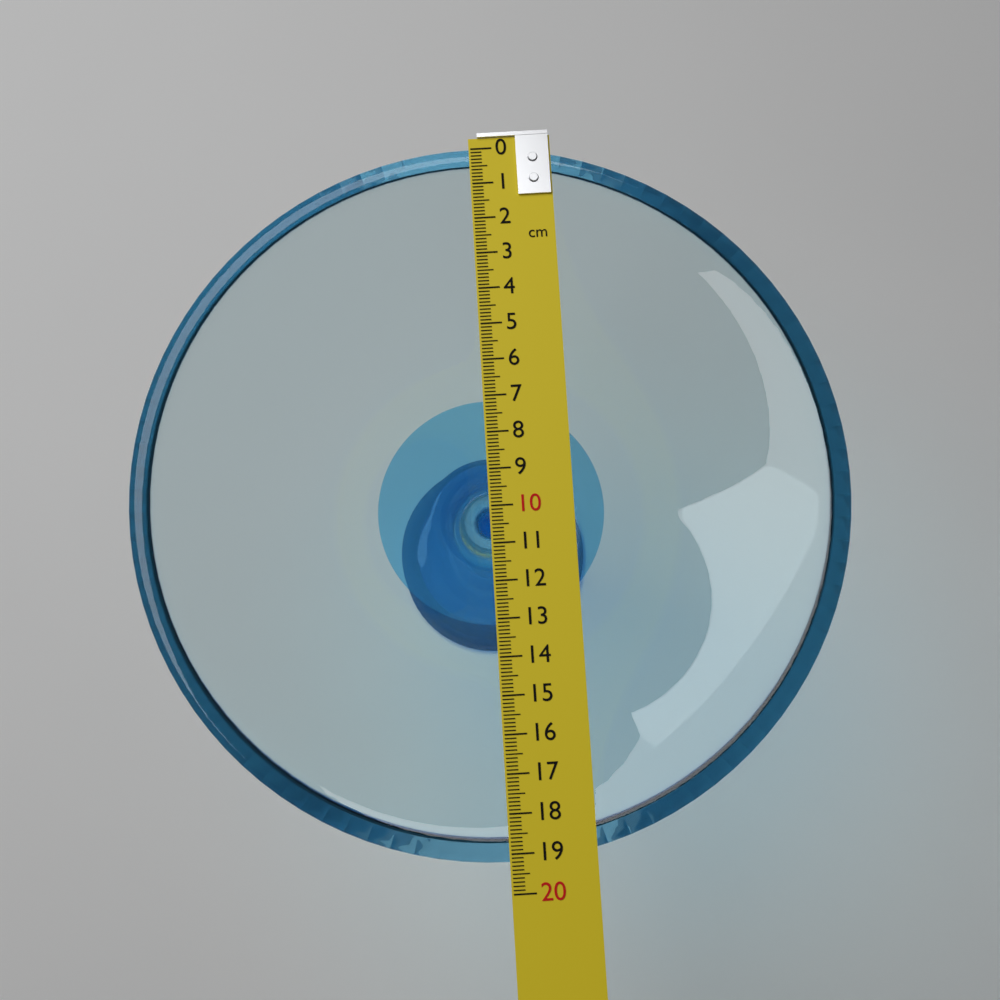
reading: 19.2 cm
